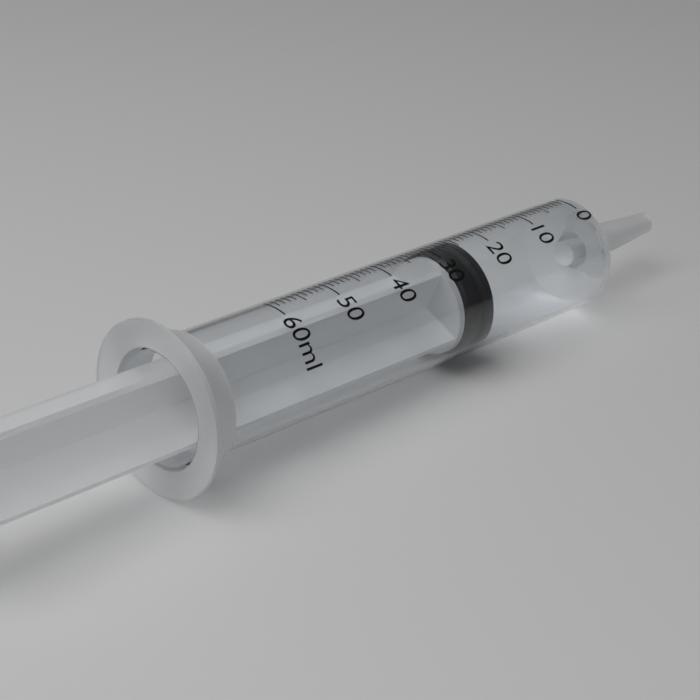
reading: 24 ml
